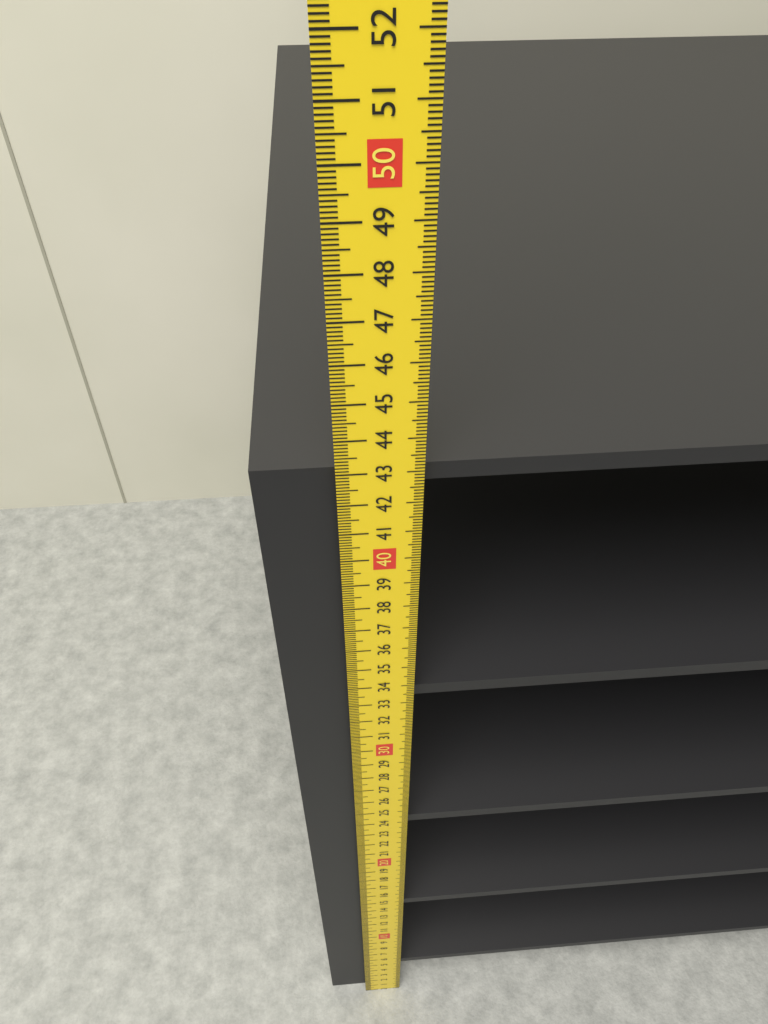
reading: 42.9 cm
